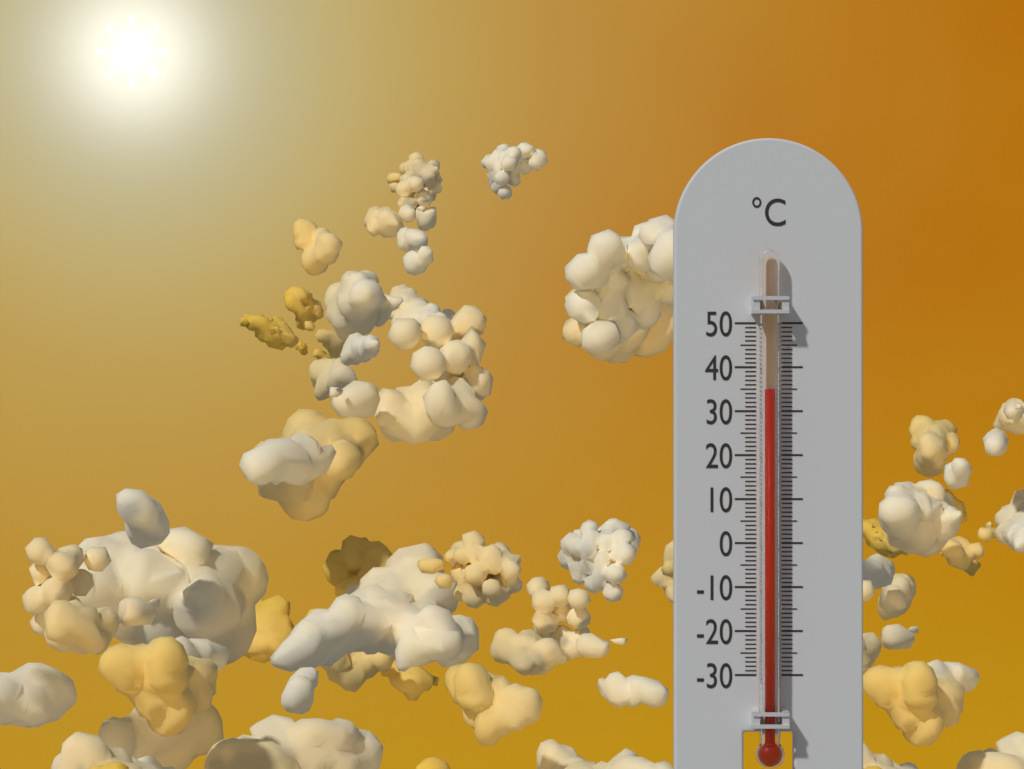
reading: 35 °C
